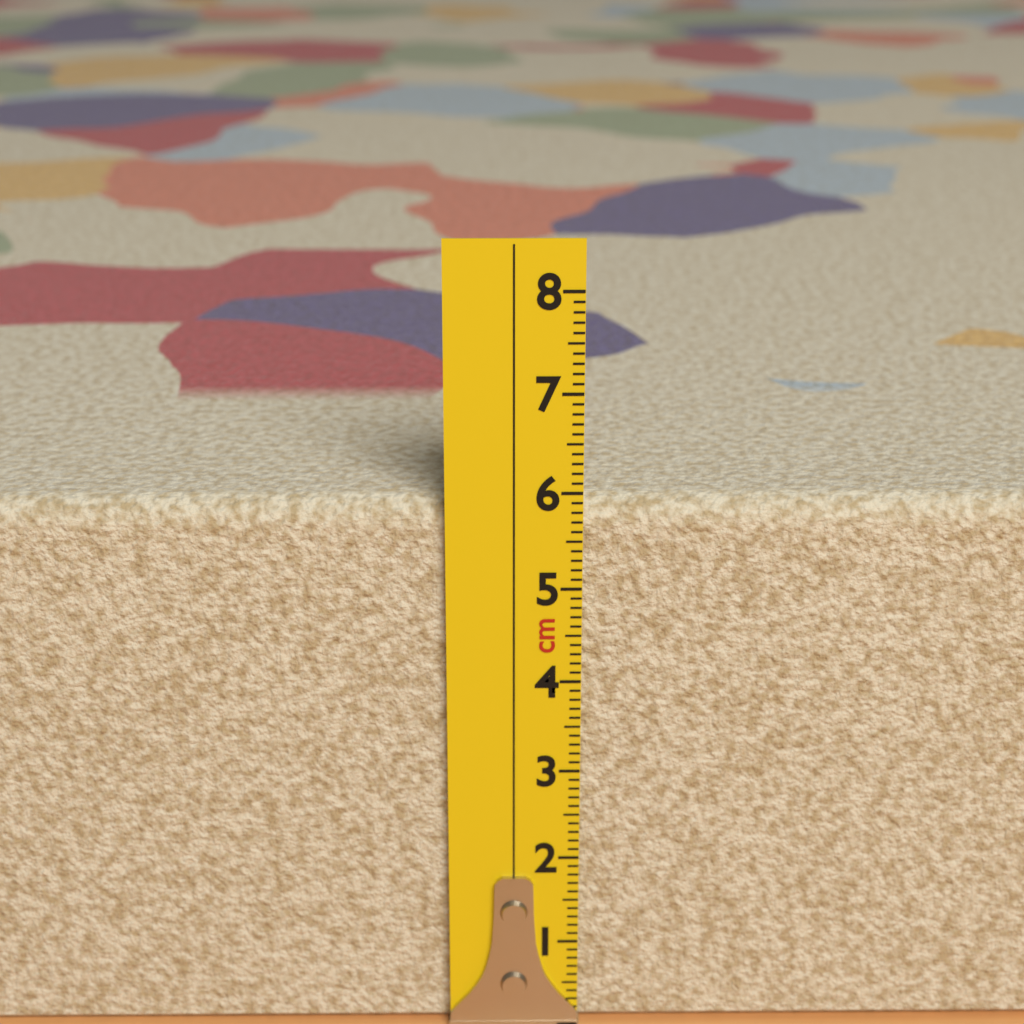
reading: 5.9 cm
